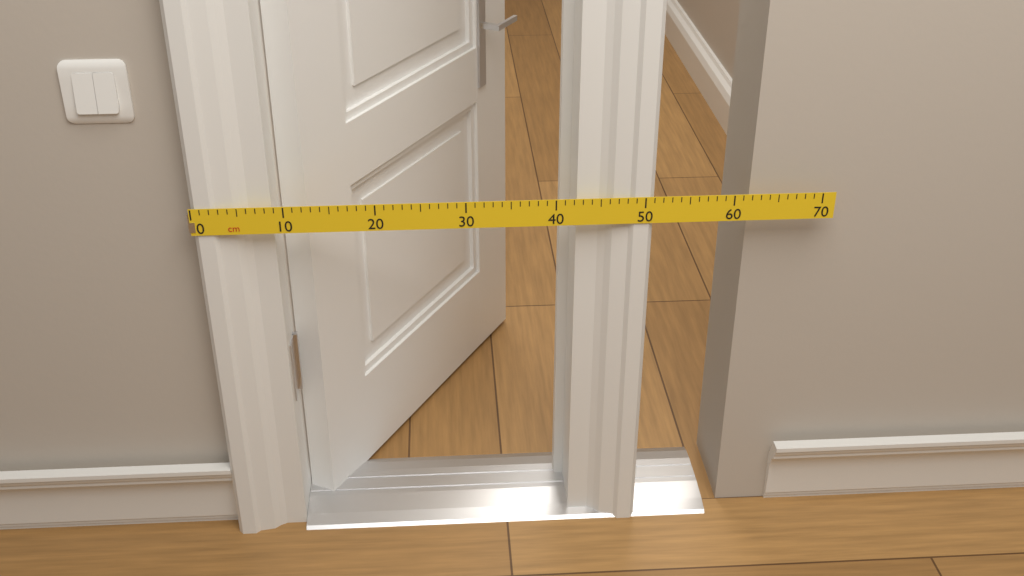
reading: 51 cm
